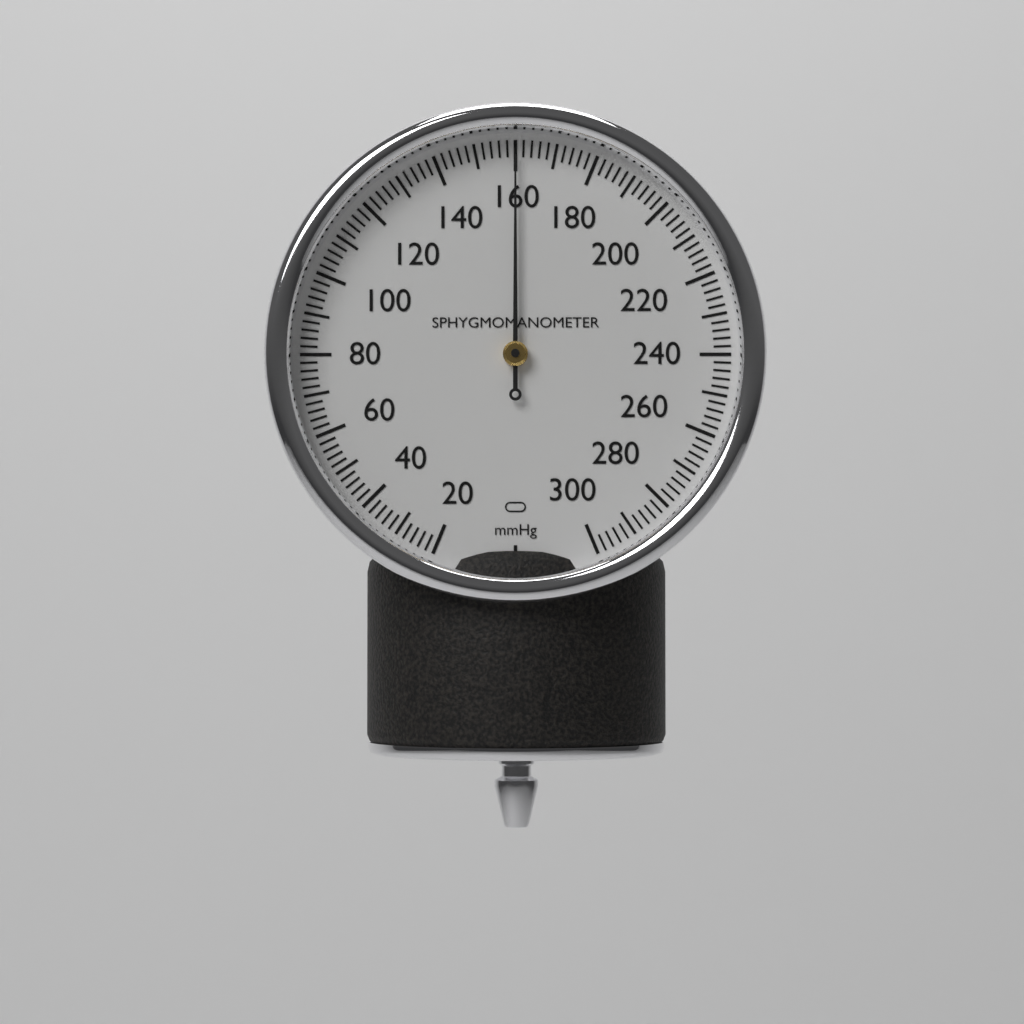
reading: 160 mmHg
